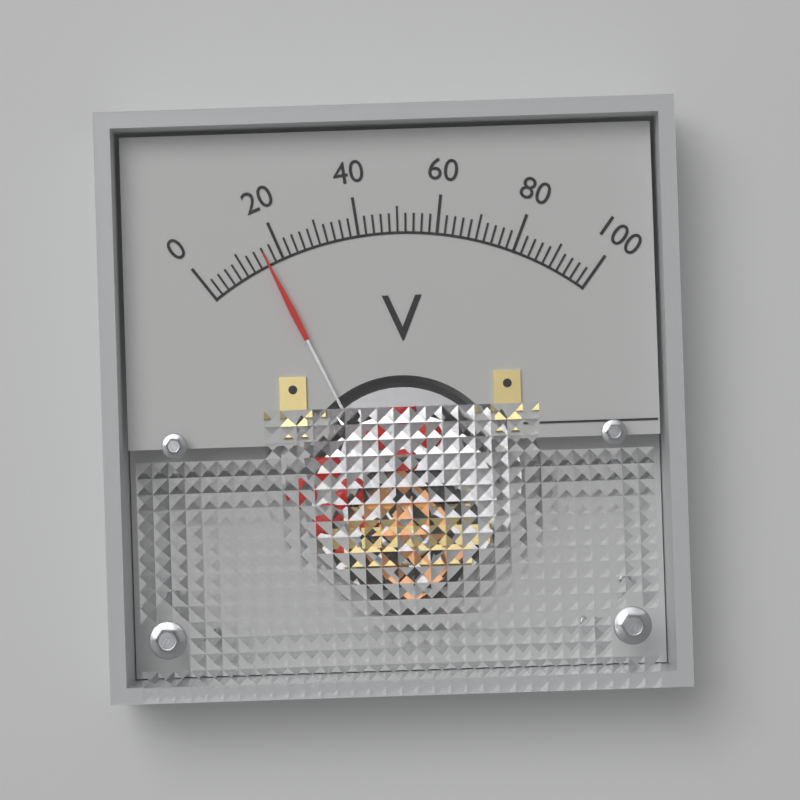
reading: 16 V
